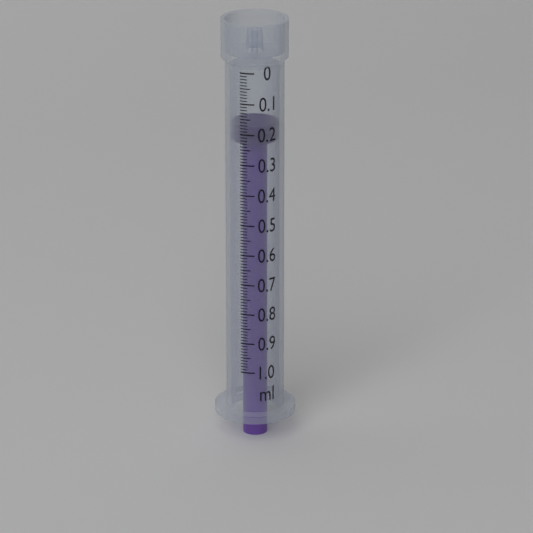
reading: 0.18 ml
